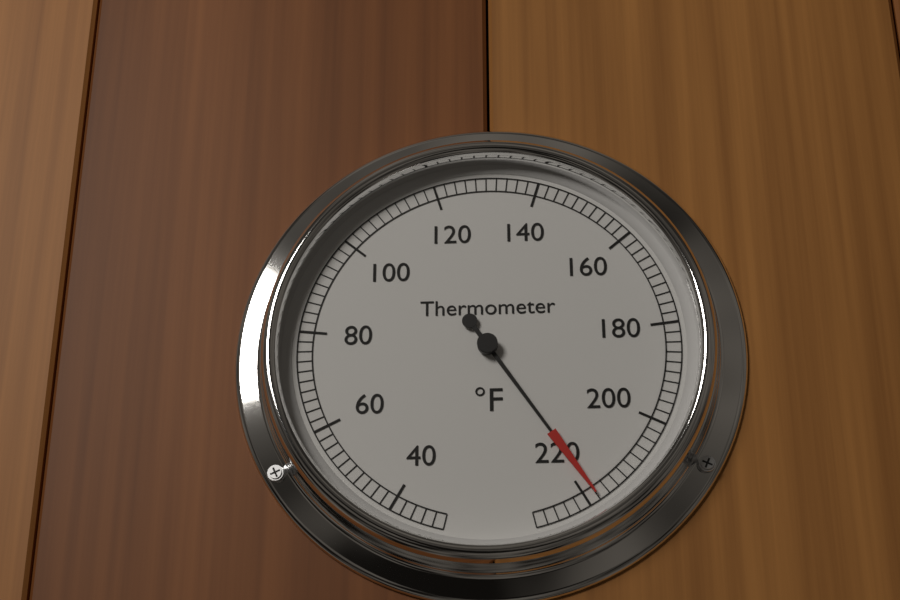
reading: 218 °F
